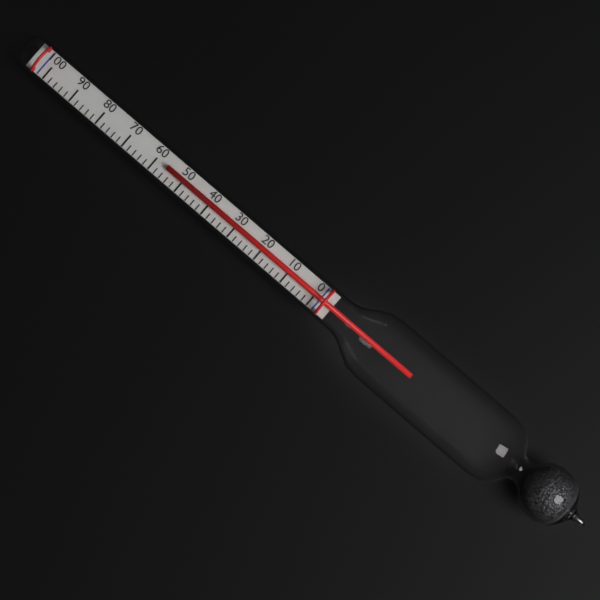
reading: 56 (no unit)
